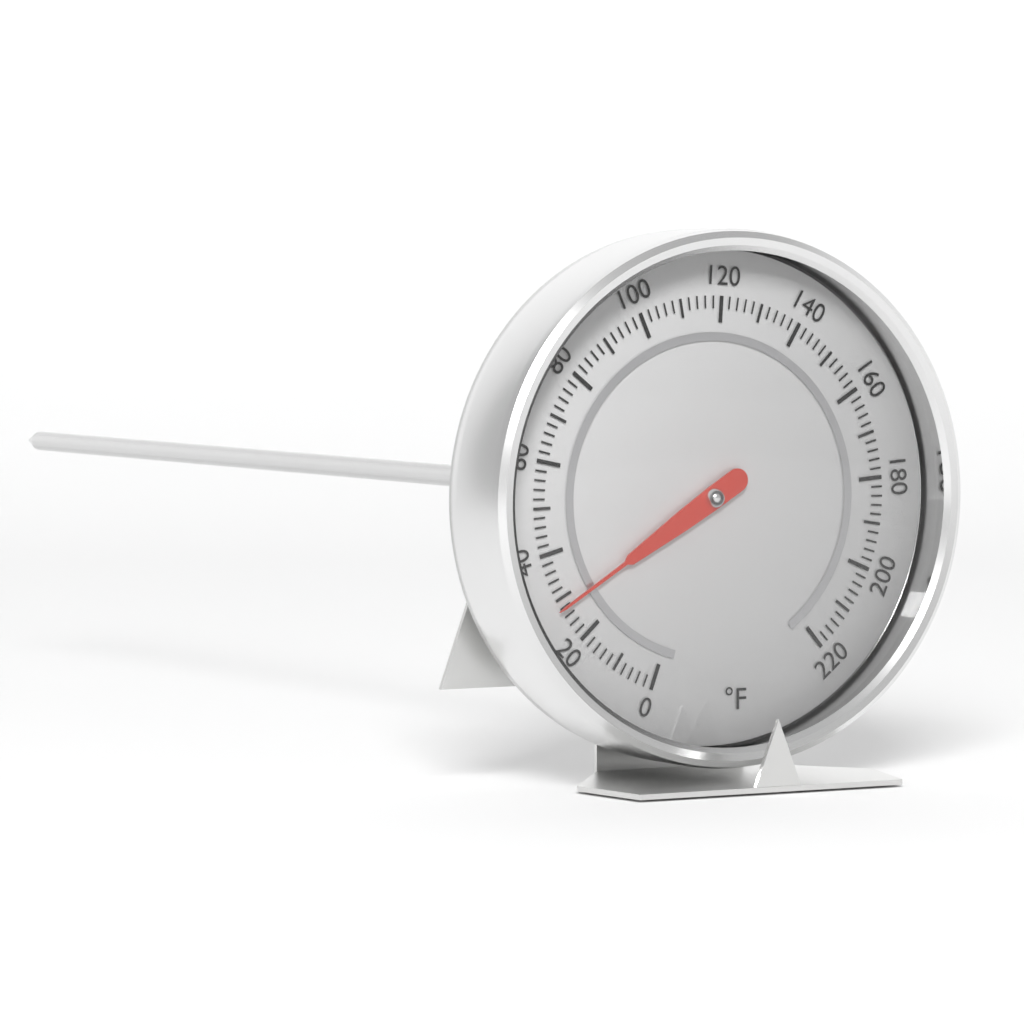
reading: 28 °F
